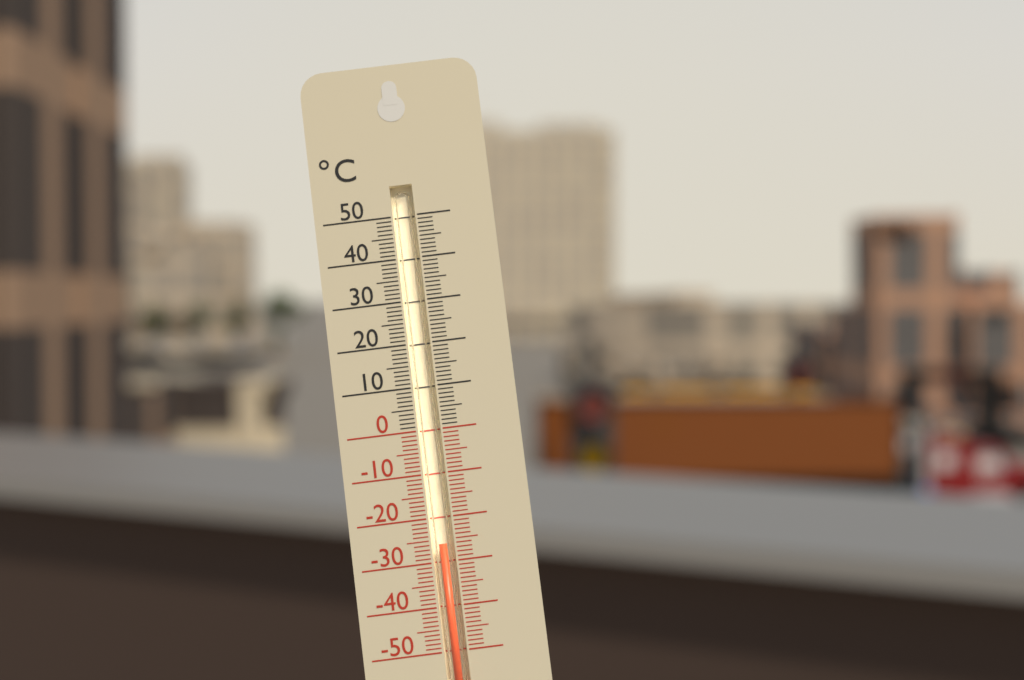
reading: -26 °C
